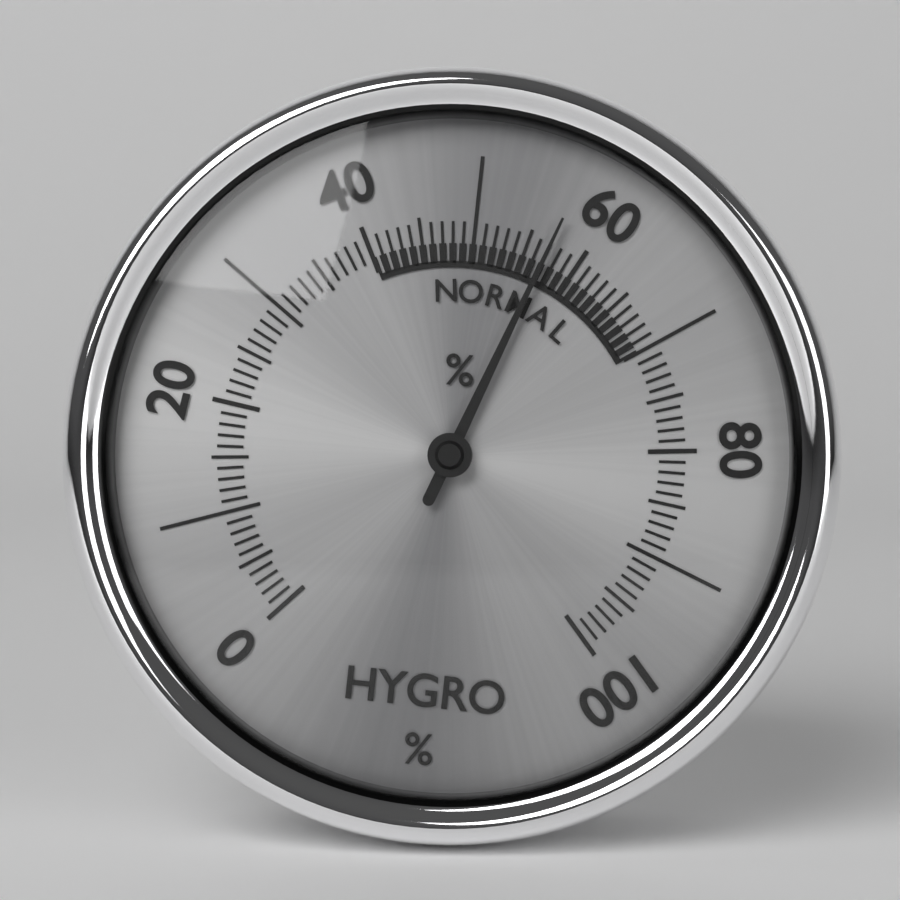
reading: 57 %
